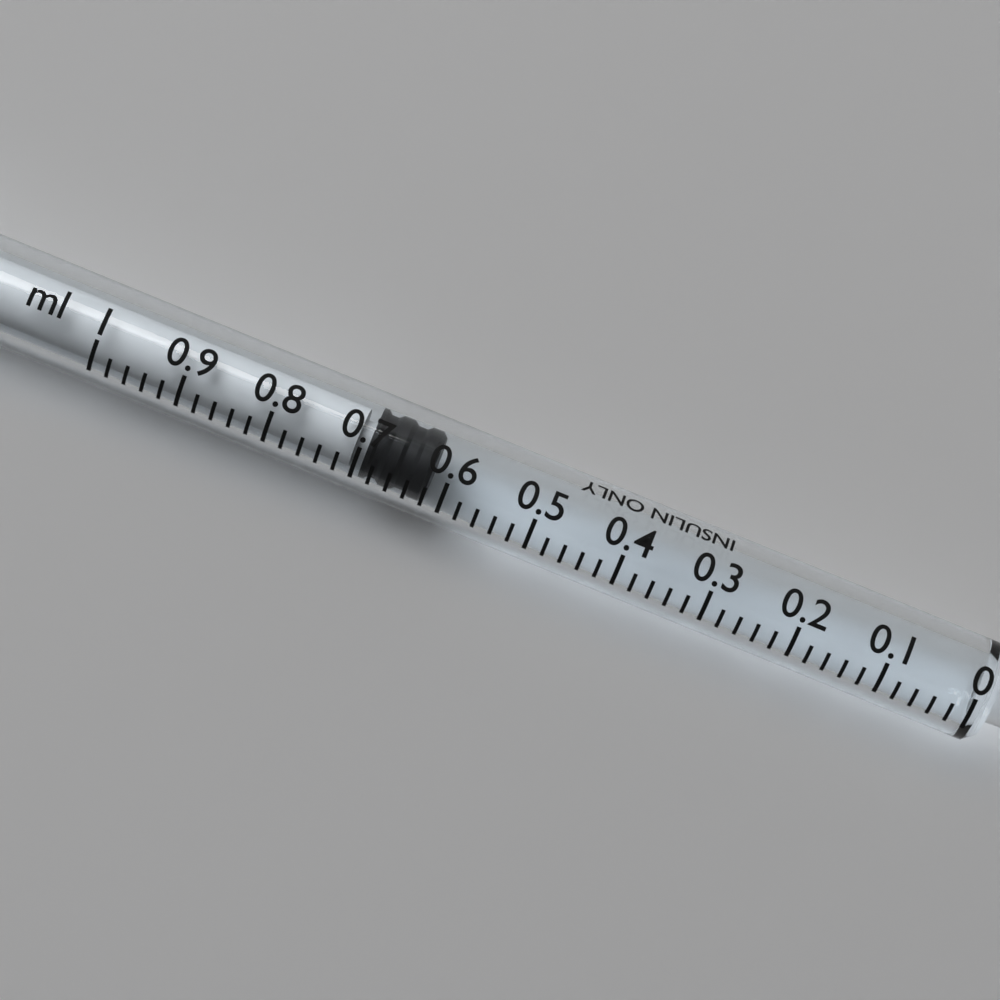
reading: 0.62 ml
